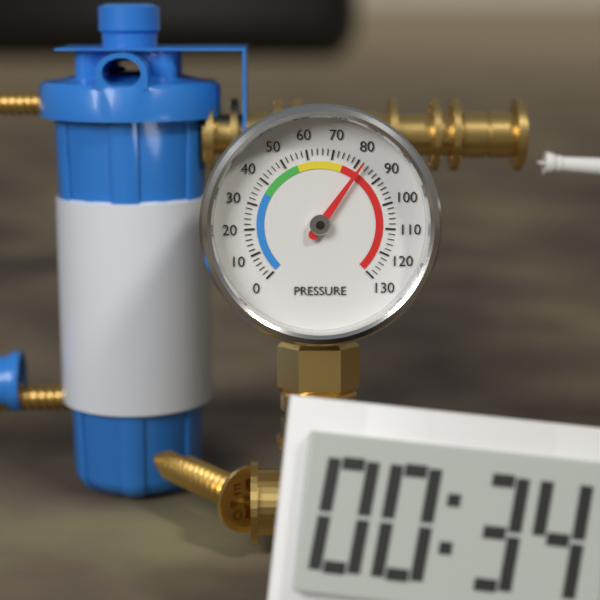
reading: 82 (no unit)
